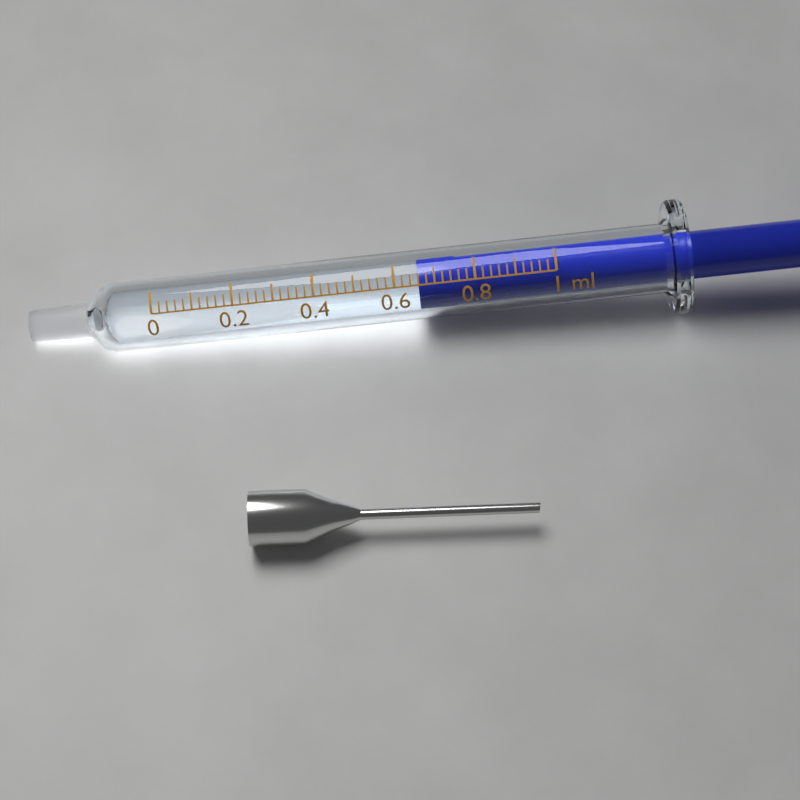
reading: 0.66 ml
